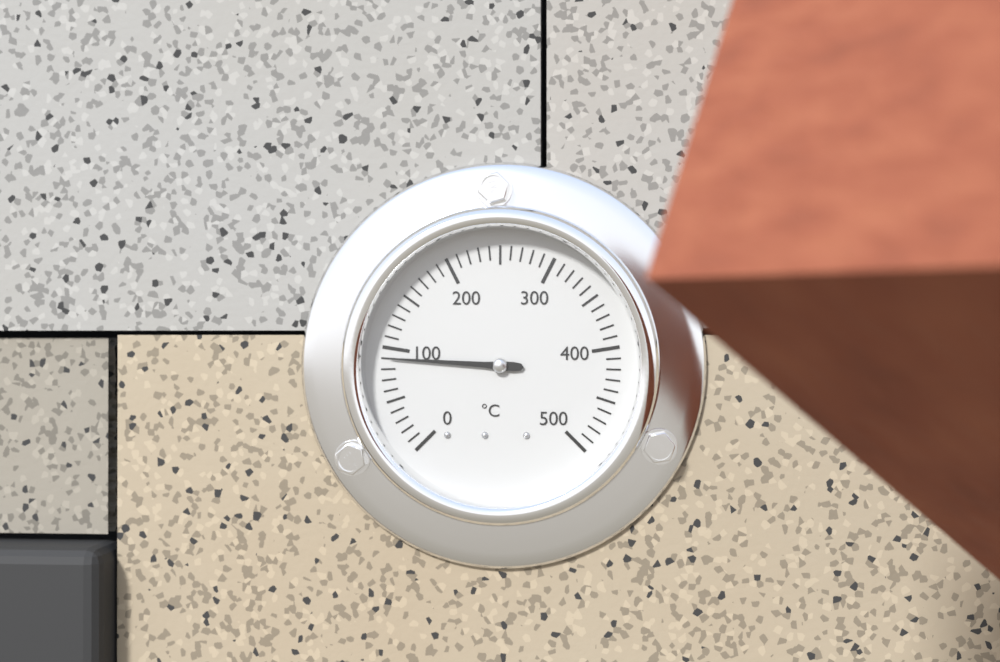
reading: 90 °C
